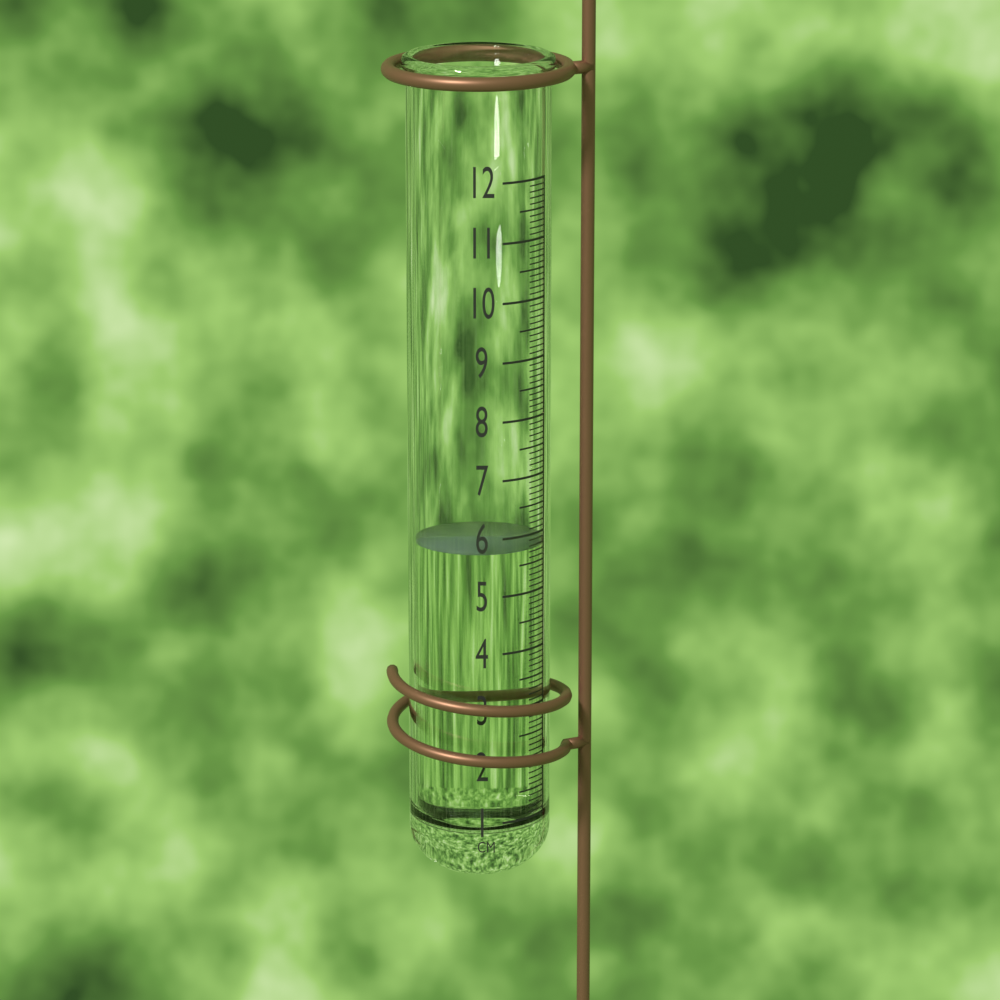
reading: 5.8 cm
